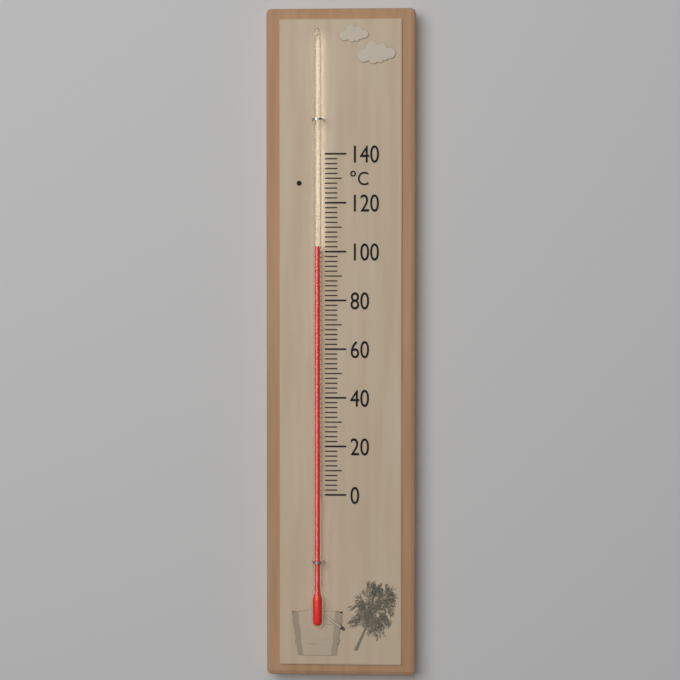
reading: 102 °C
